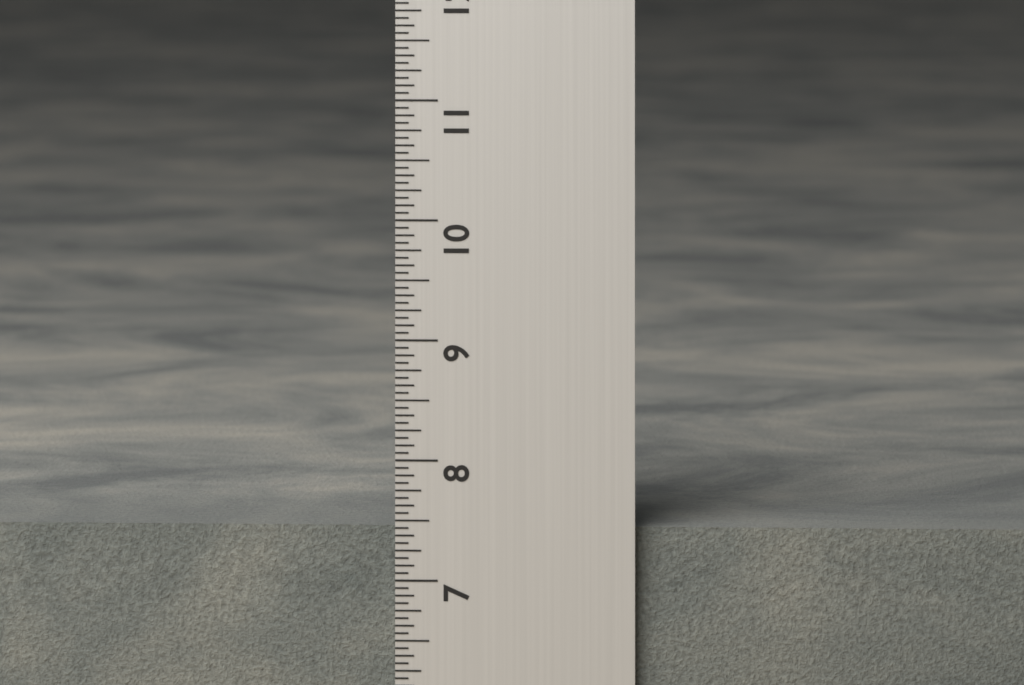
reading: 7.4375 in
